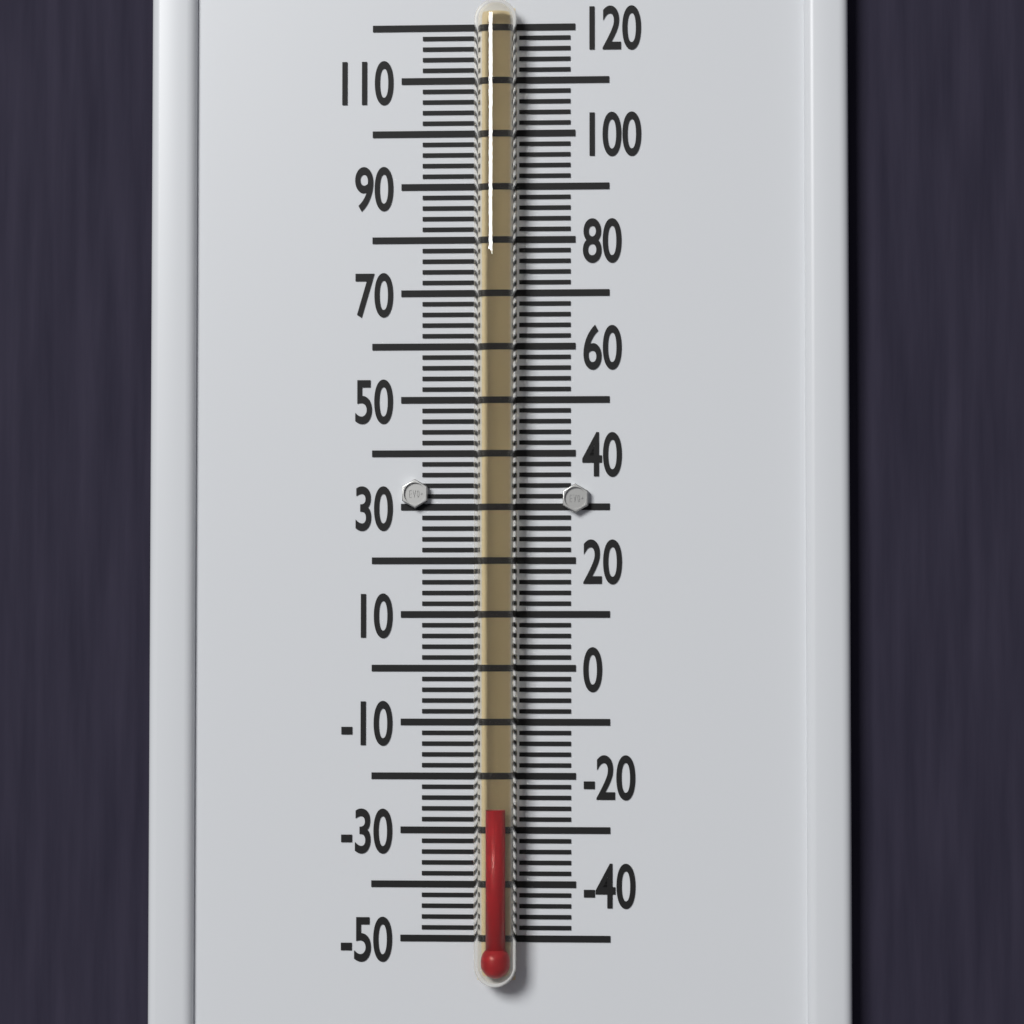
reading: -26 °F
